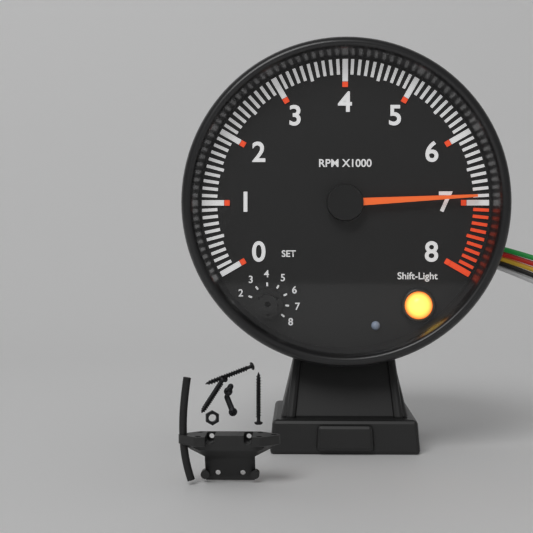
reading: 6900 RPM
